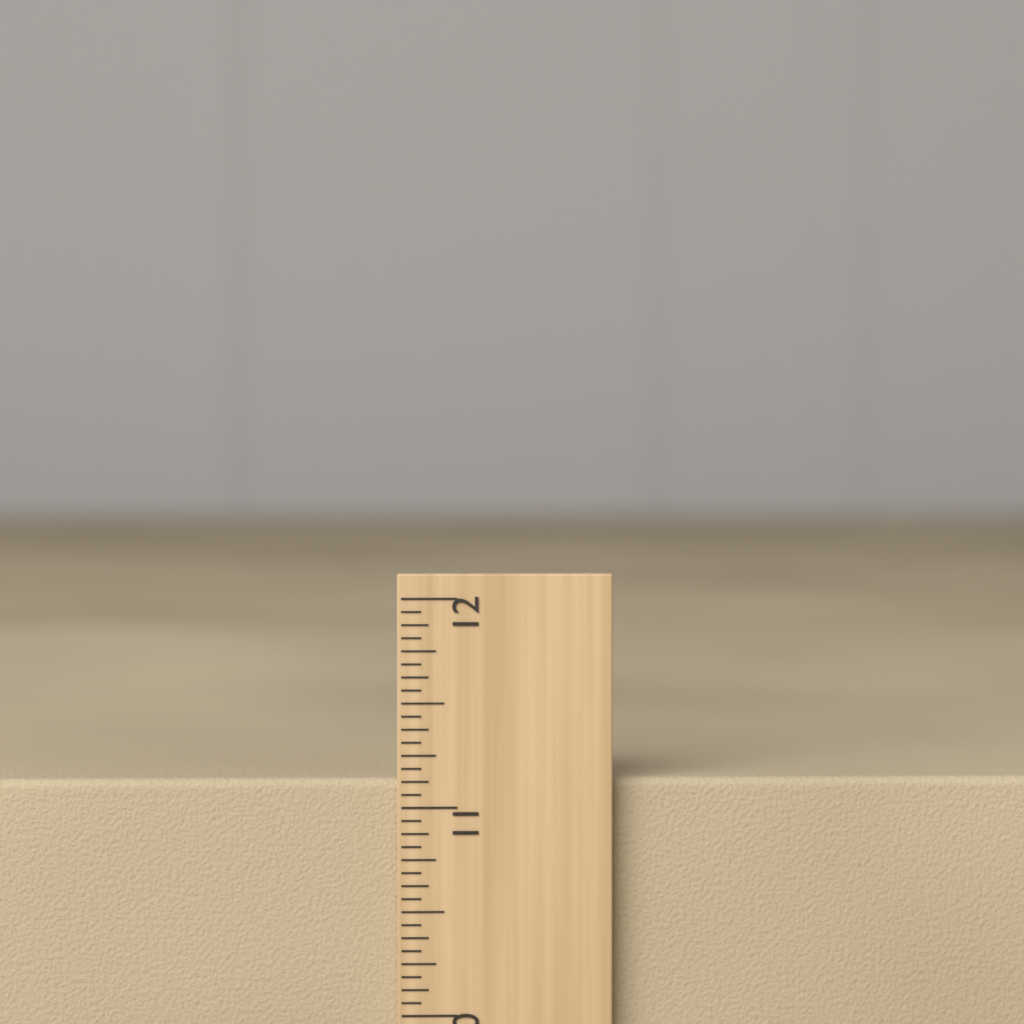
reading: 11.1250 inch
